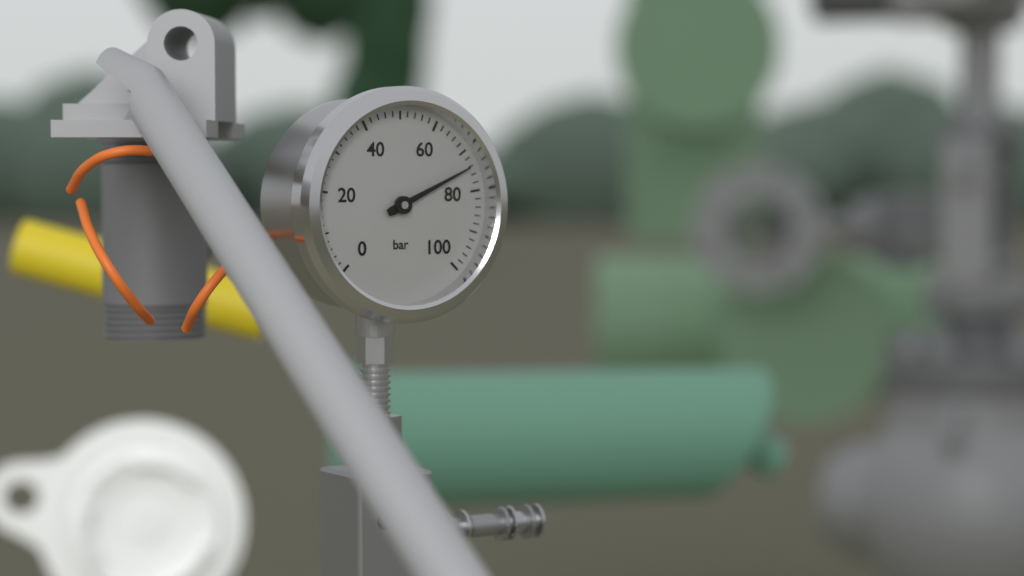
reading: 74 bar
